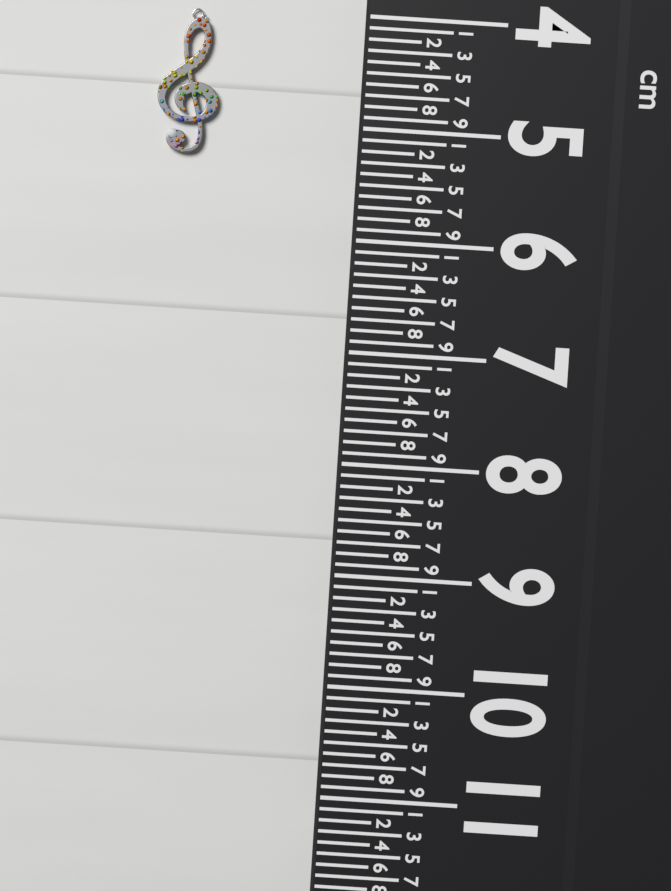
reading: 5.3 cm
